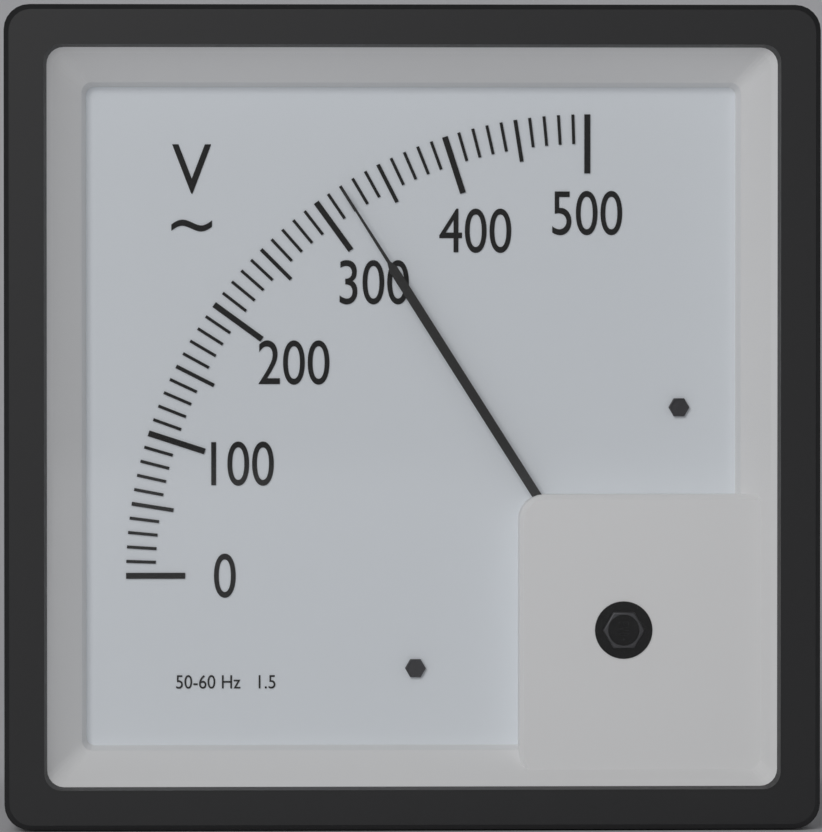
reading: 320 V
